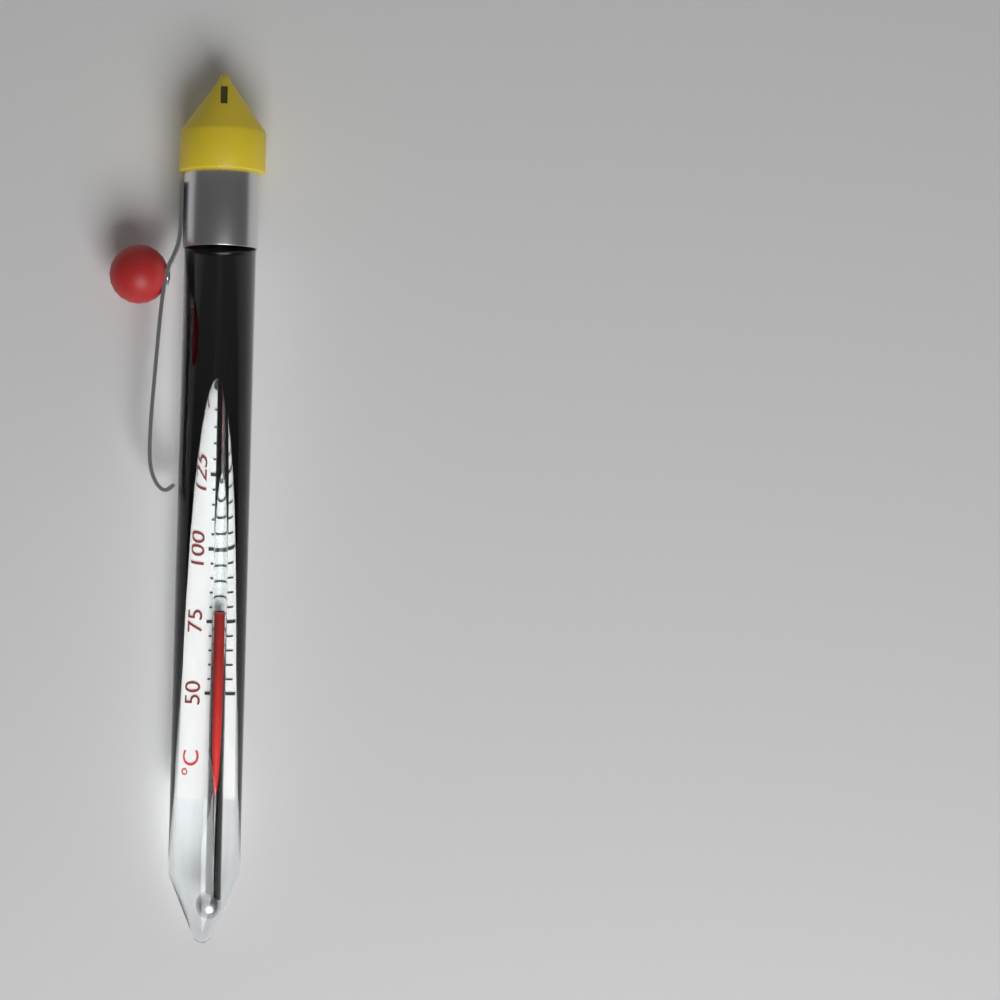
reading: 80 °C
